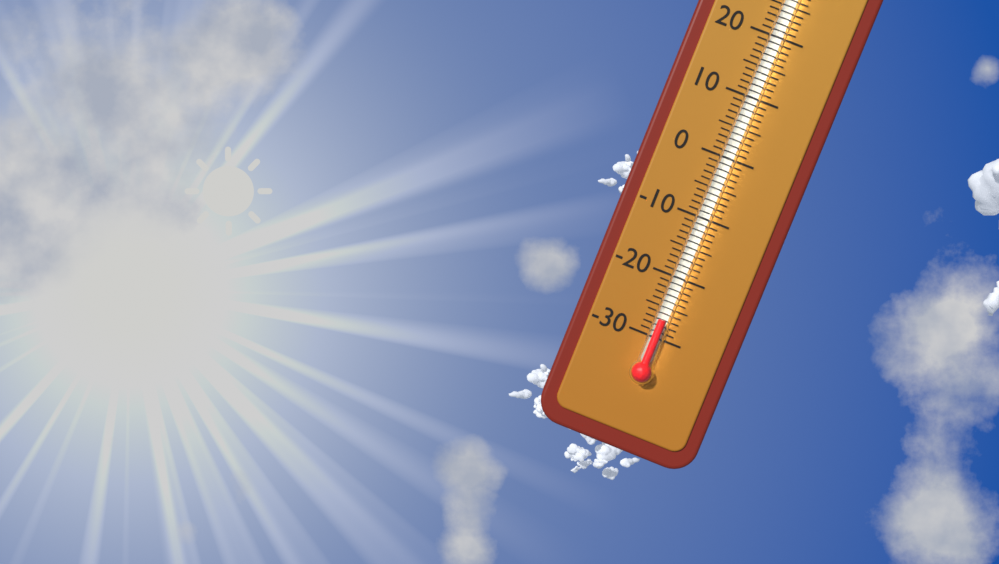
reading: -27 °C
